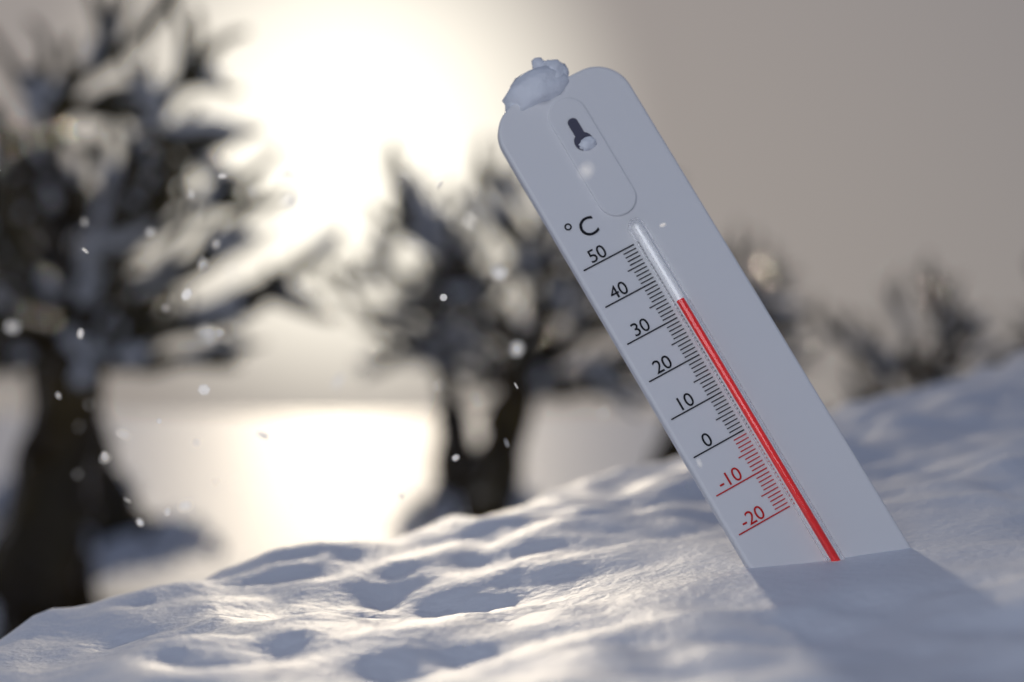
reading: 33 °C
